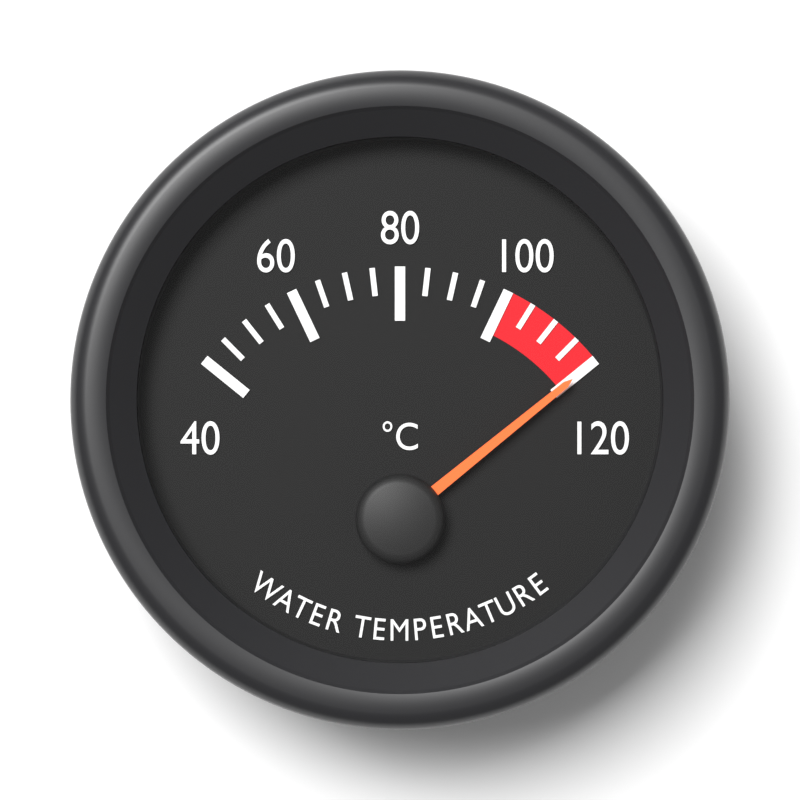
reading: 120 °C
